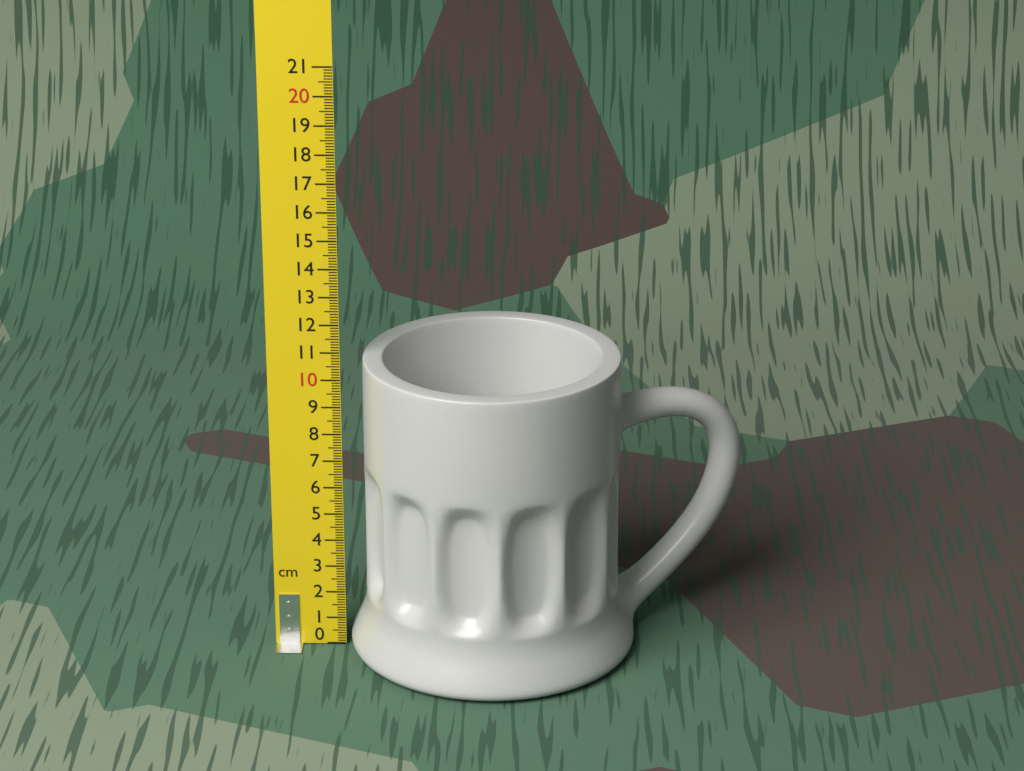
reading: 10.8 cm
